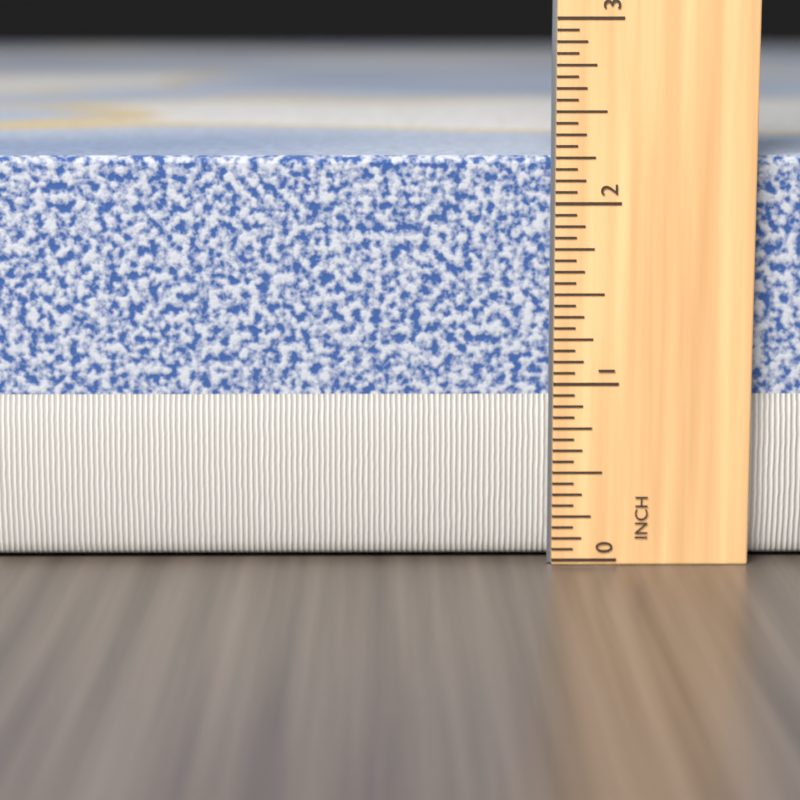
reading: 2.2500 in
